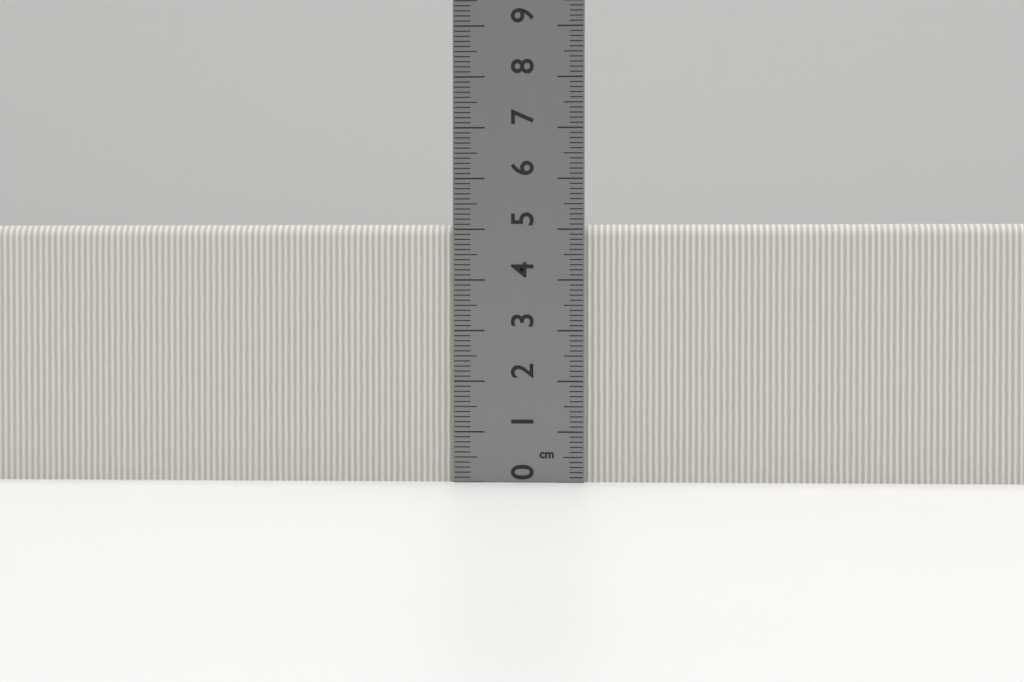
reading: 5.1 cm
